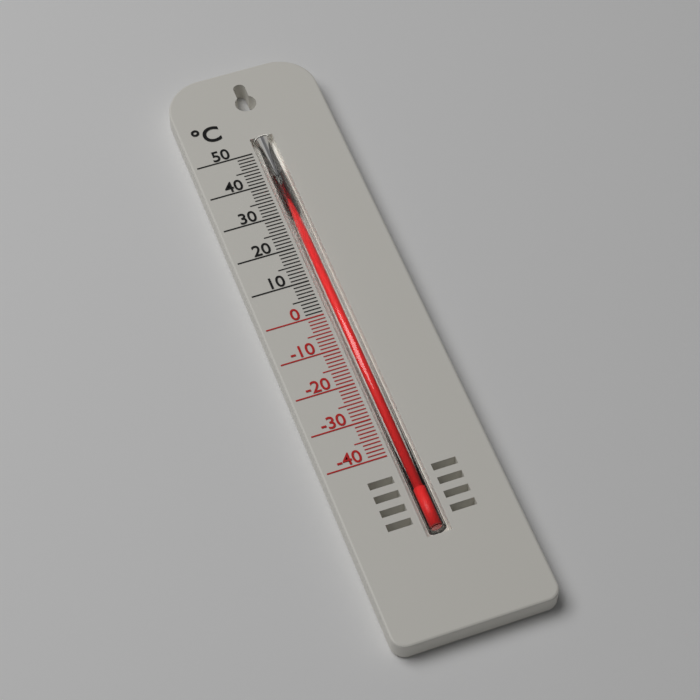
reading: 45 °C
